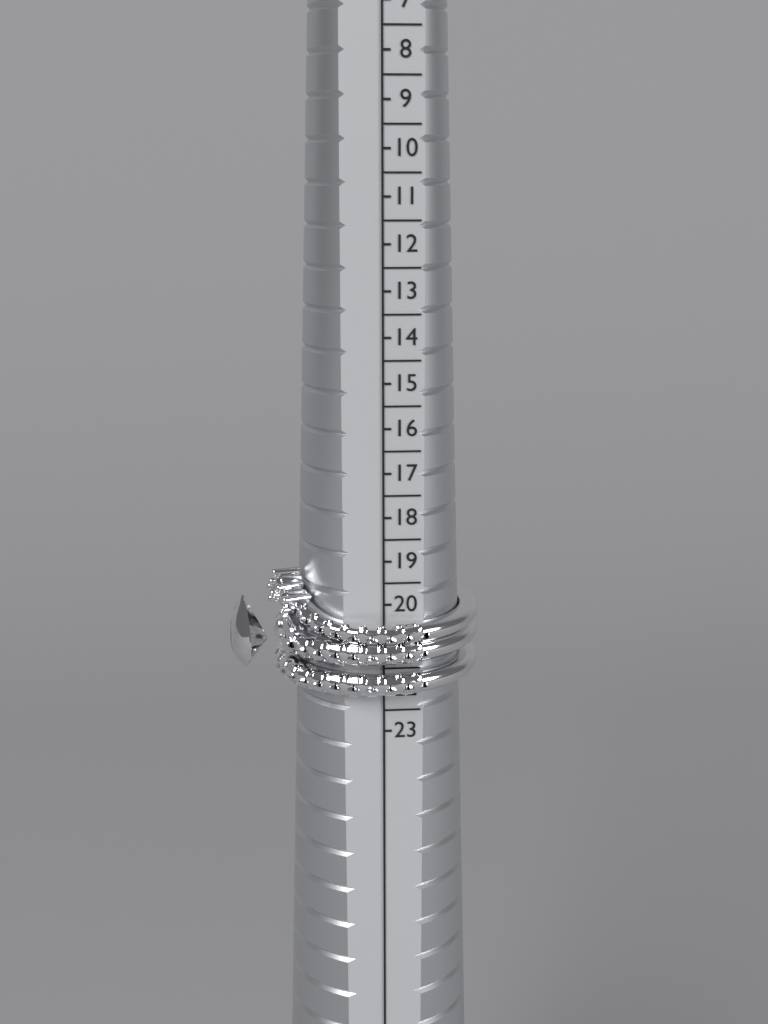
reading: 22.0 HK
